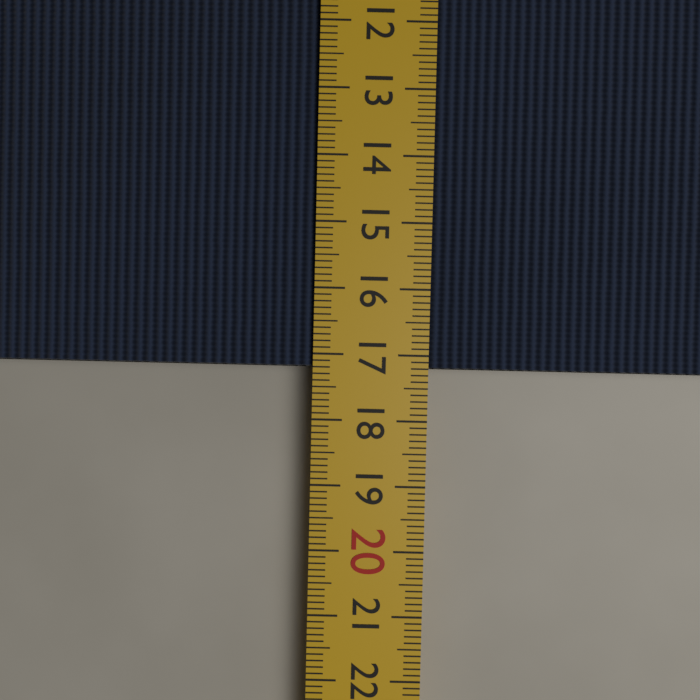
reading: 17.2 cm
